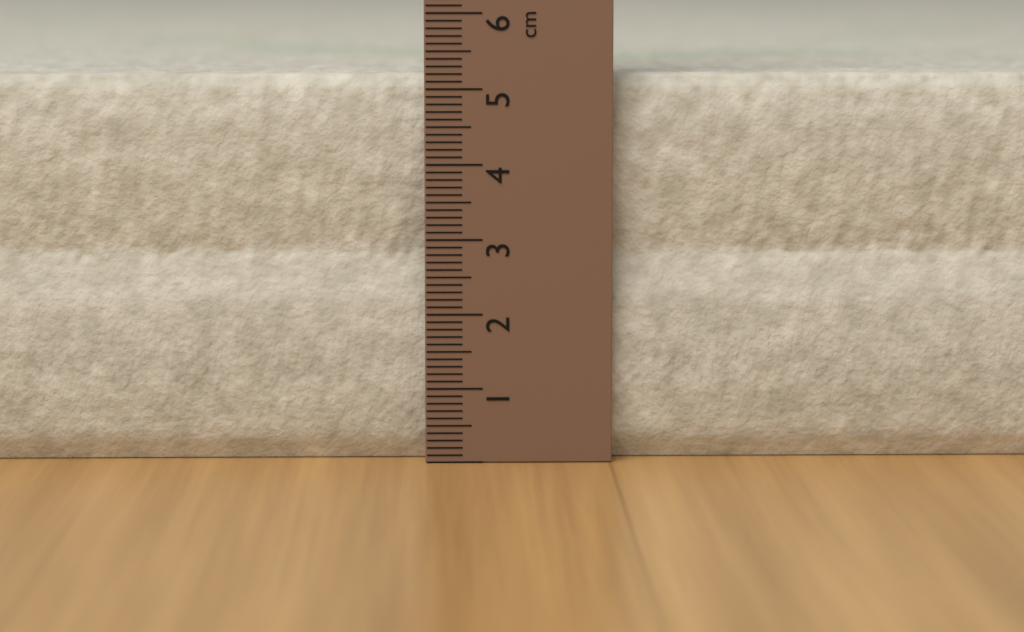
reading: 5.2 cm
